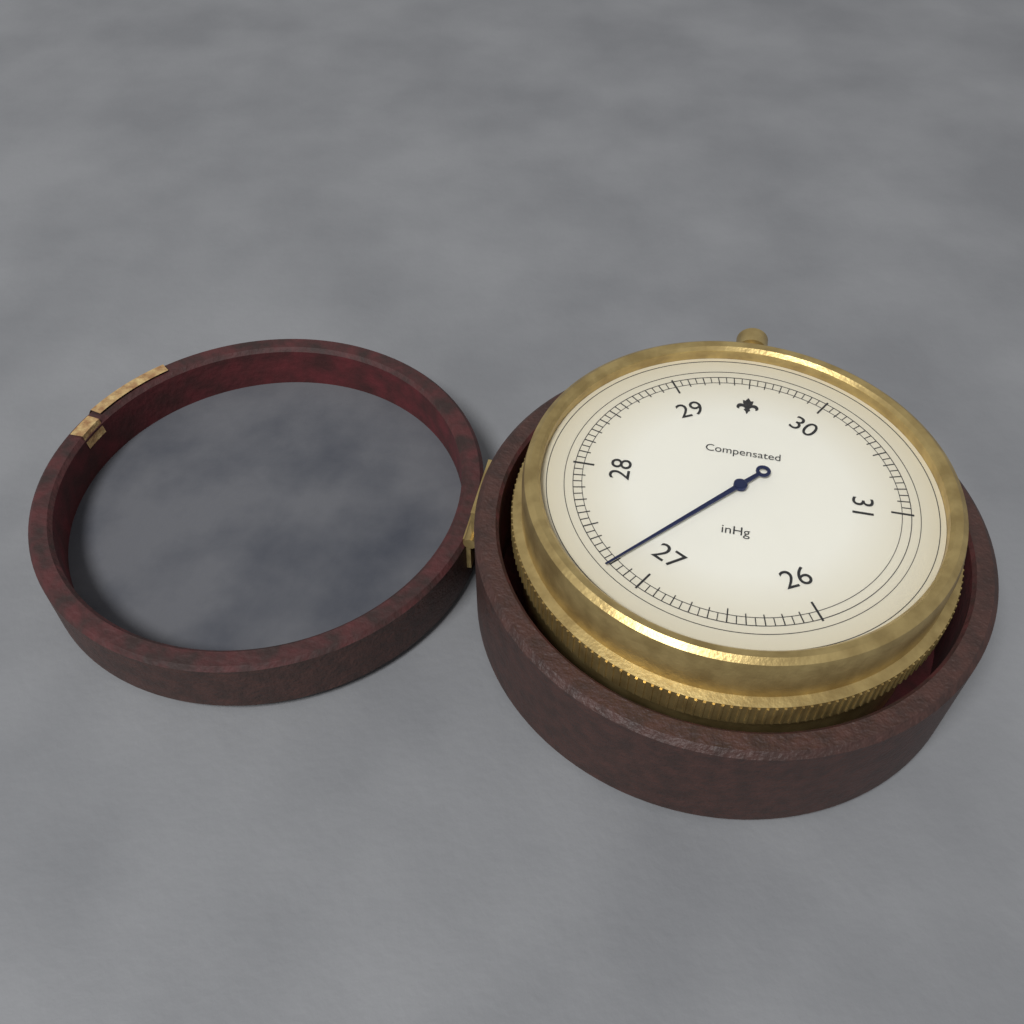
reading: 27.20 inHg
